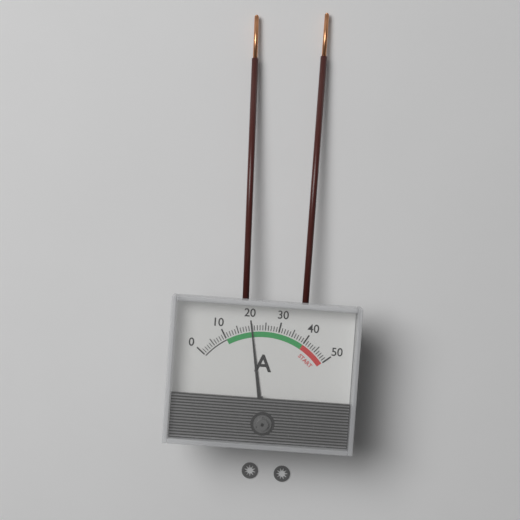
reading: 20 A
